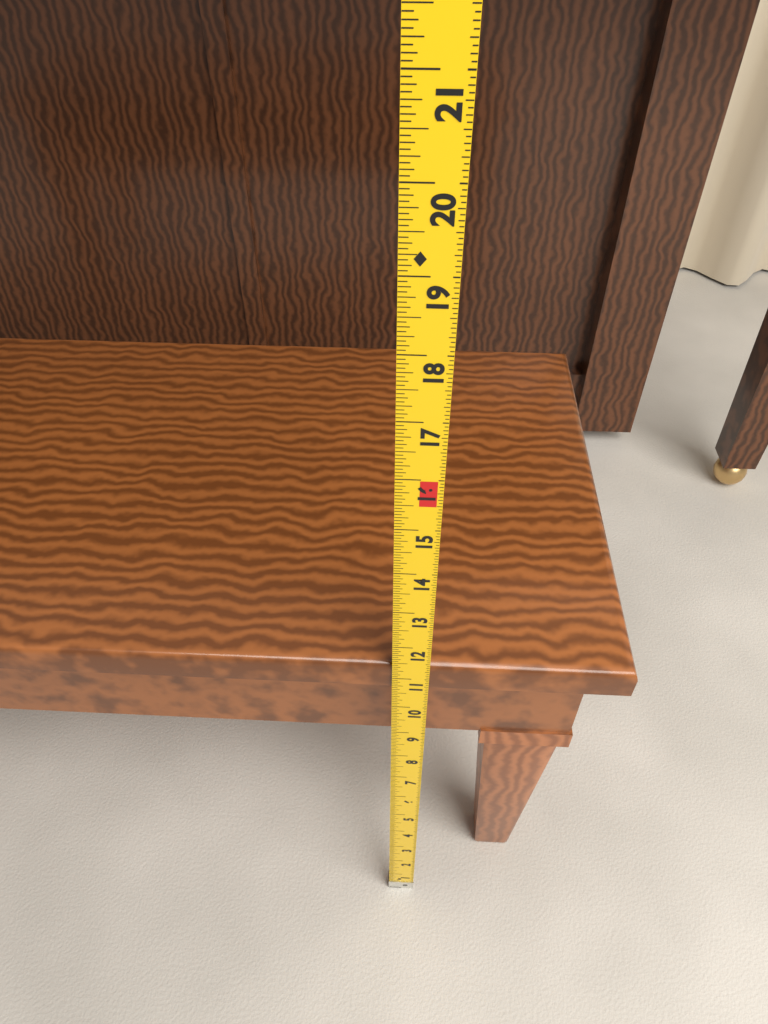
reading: 11.3750 in
